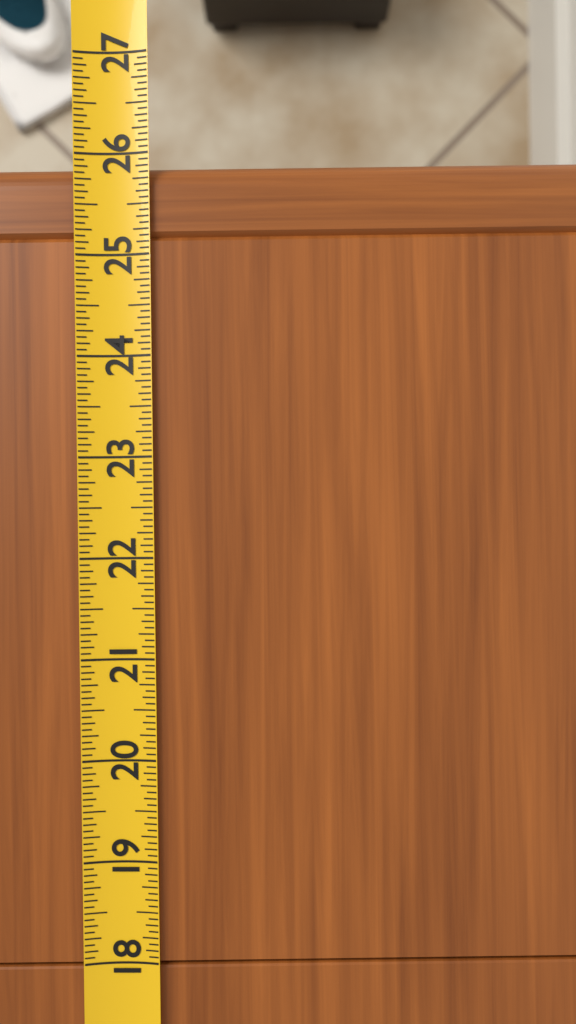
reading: 25.9375 (no unit)
